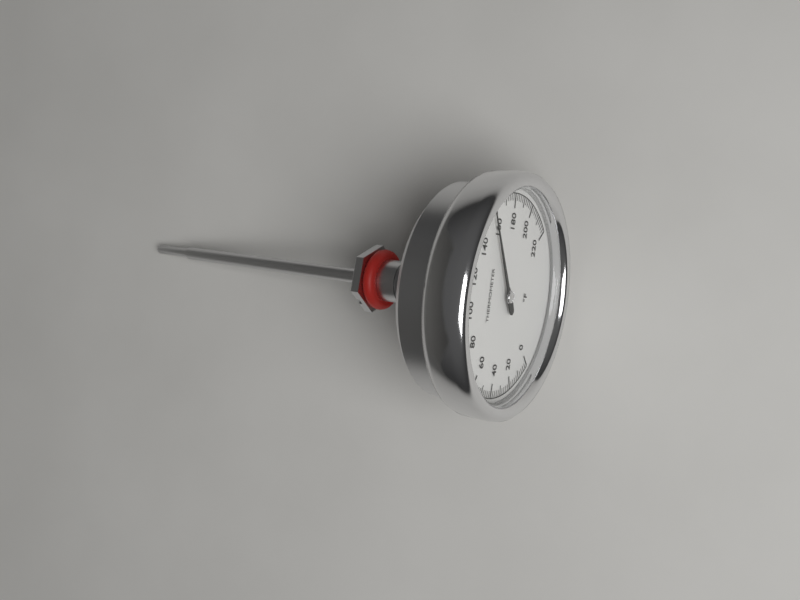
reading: 156 °F
